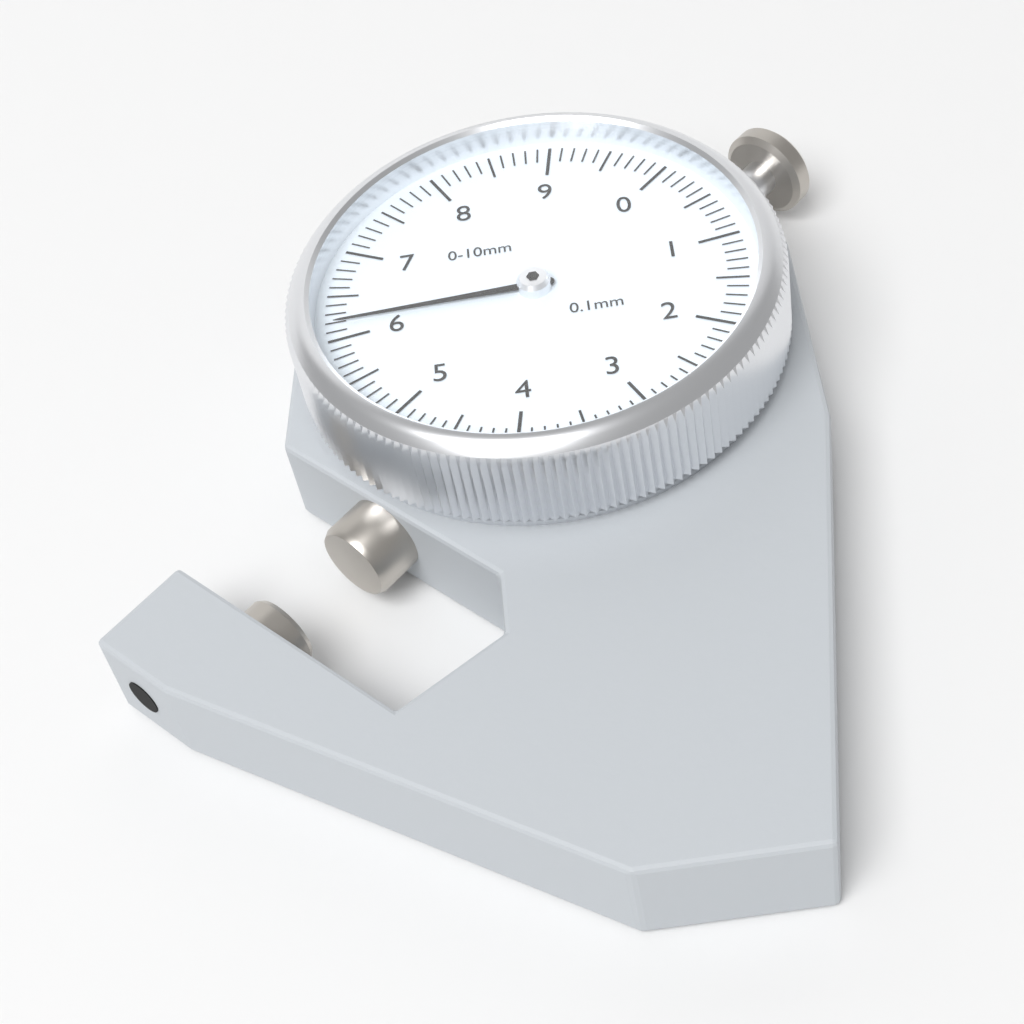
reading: 6.2 mm
